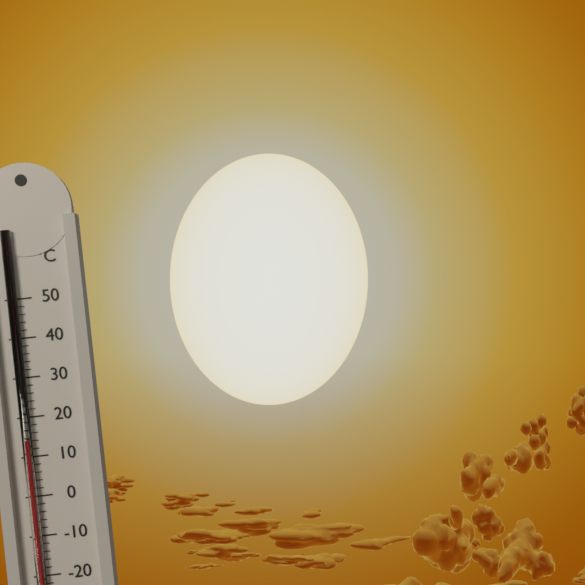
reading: 14 °C
